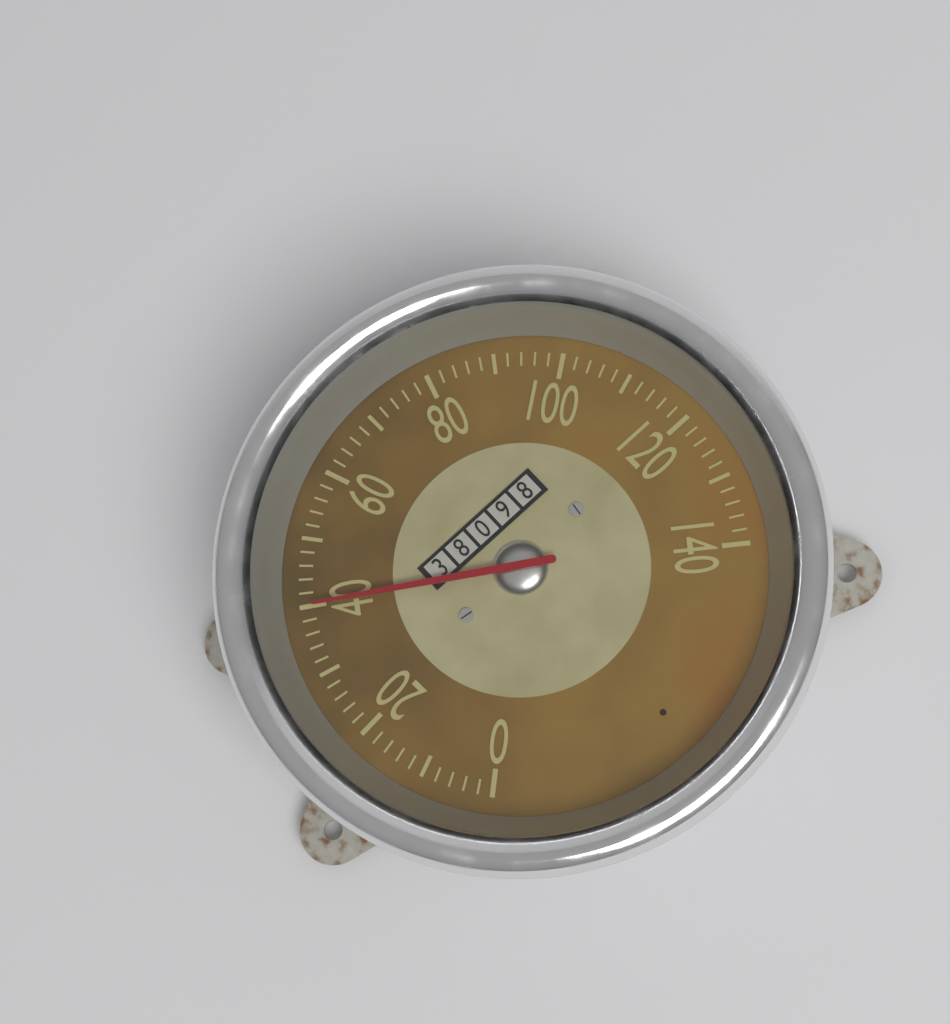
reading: 40 (no unit)
